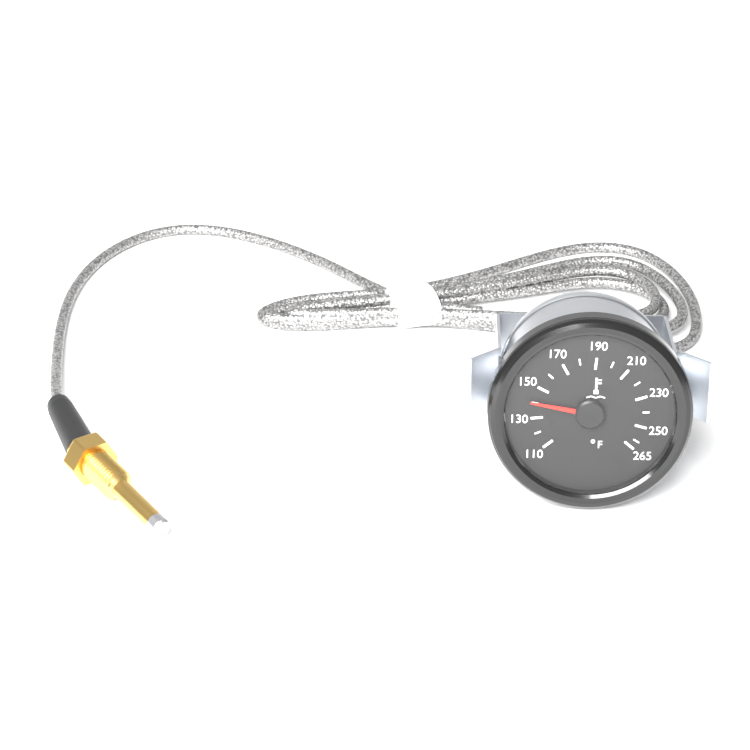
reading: 140 °F
